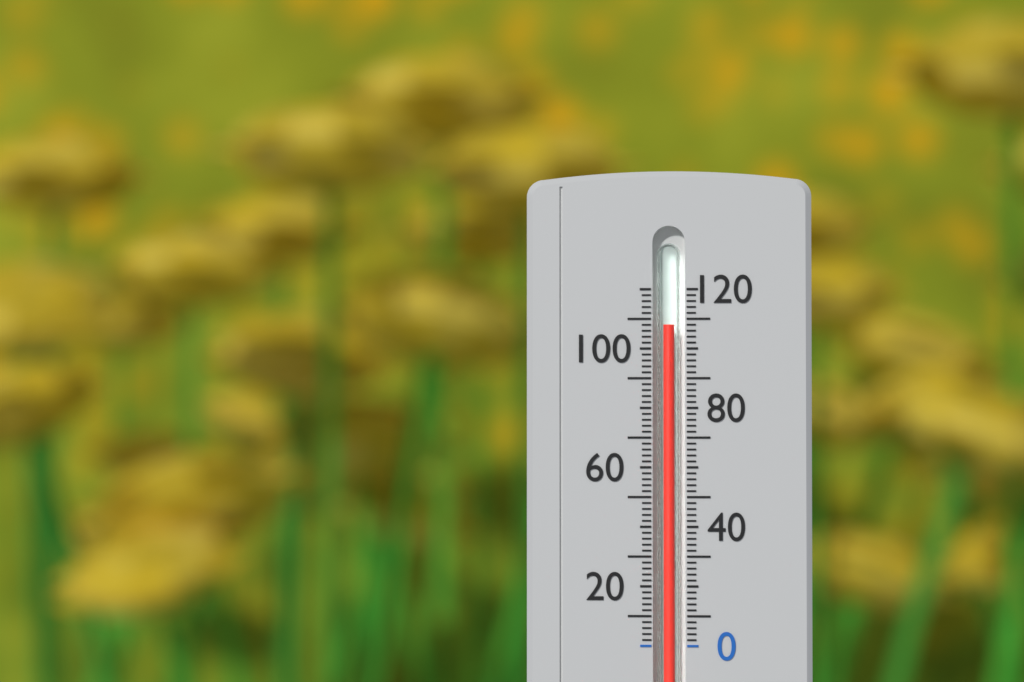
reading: 108 (no unit)
